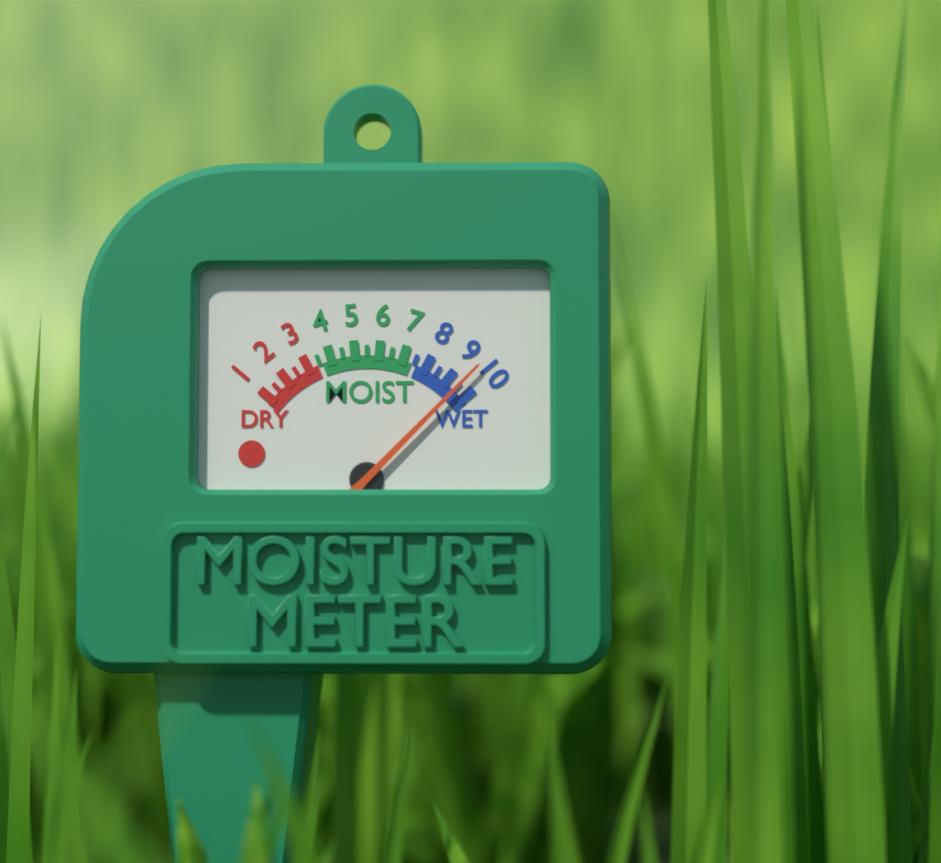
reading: 9.5 (no unit)
